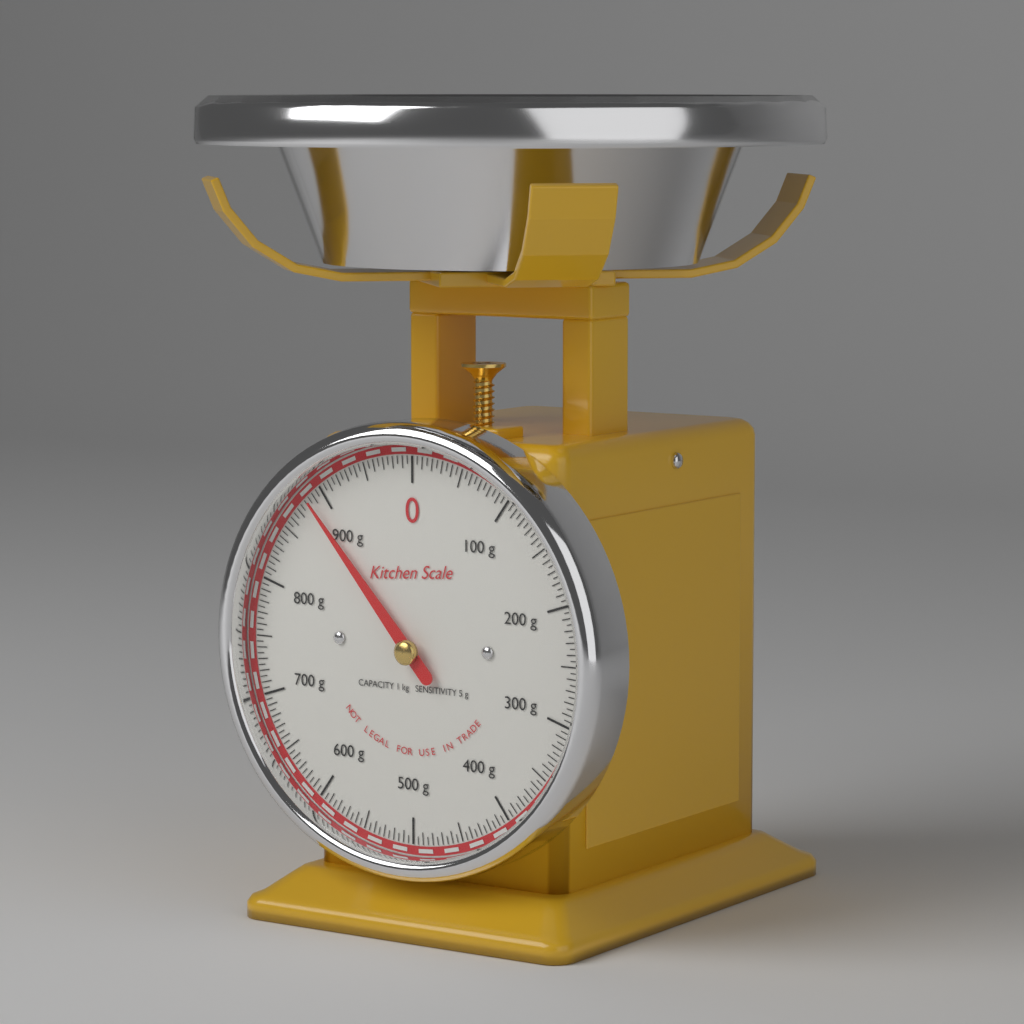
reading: 885 g
